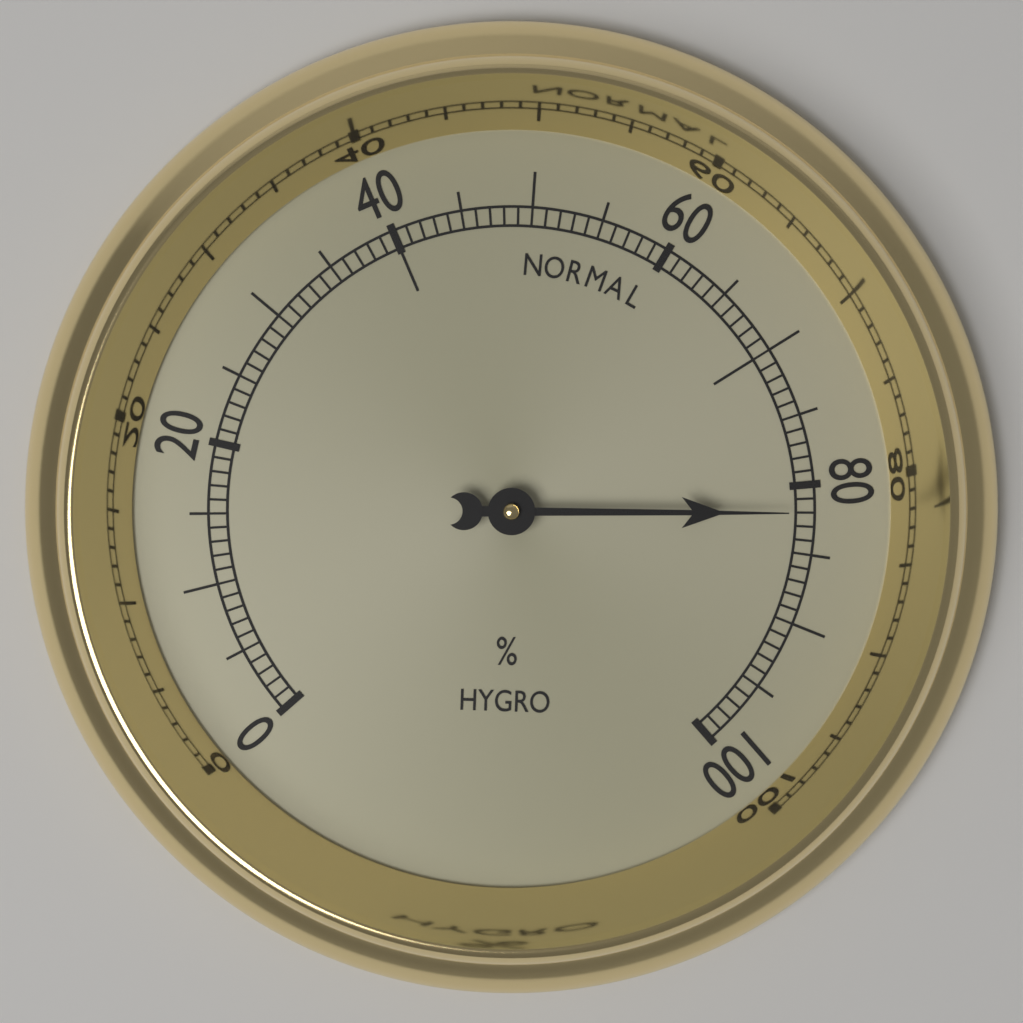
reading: 82 %
